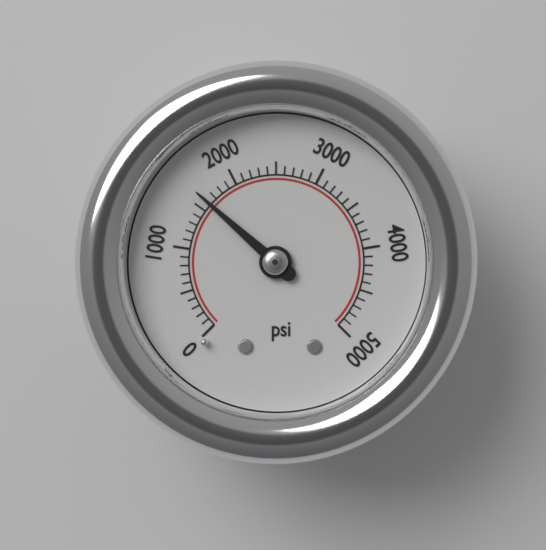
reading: 1600 psi
